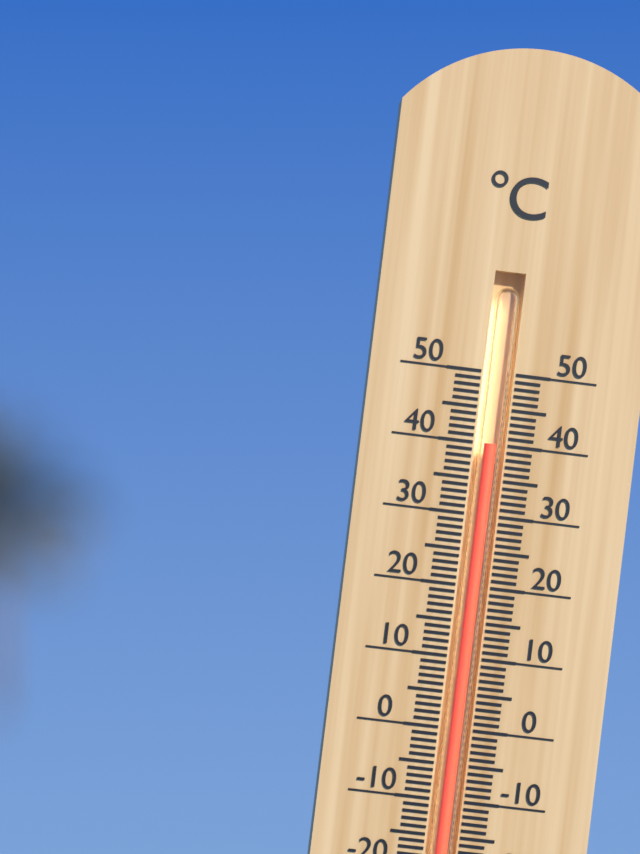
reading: 40 °C
